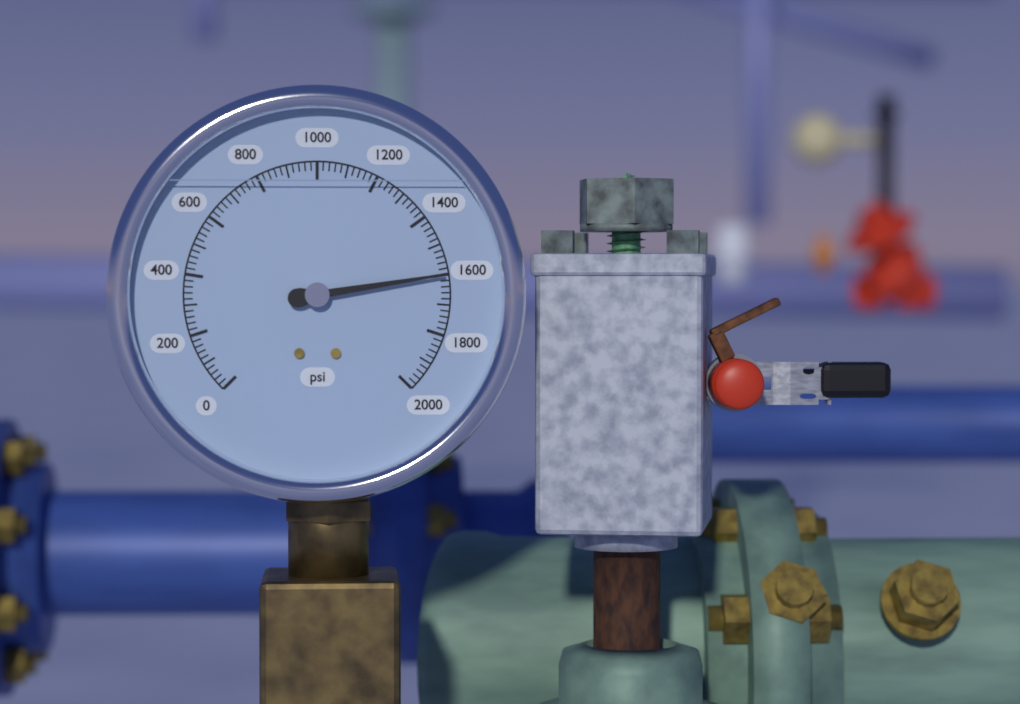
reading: 1600 psi
